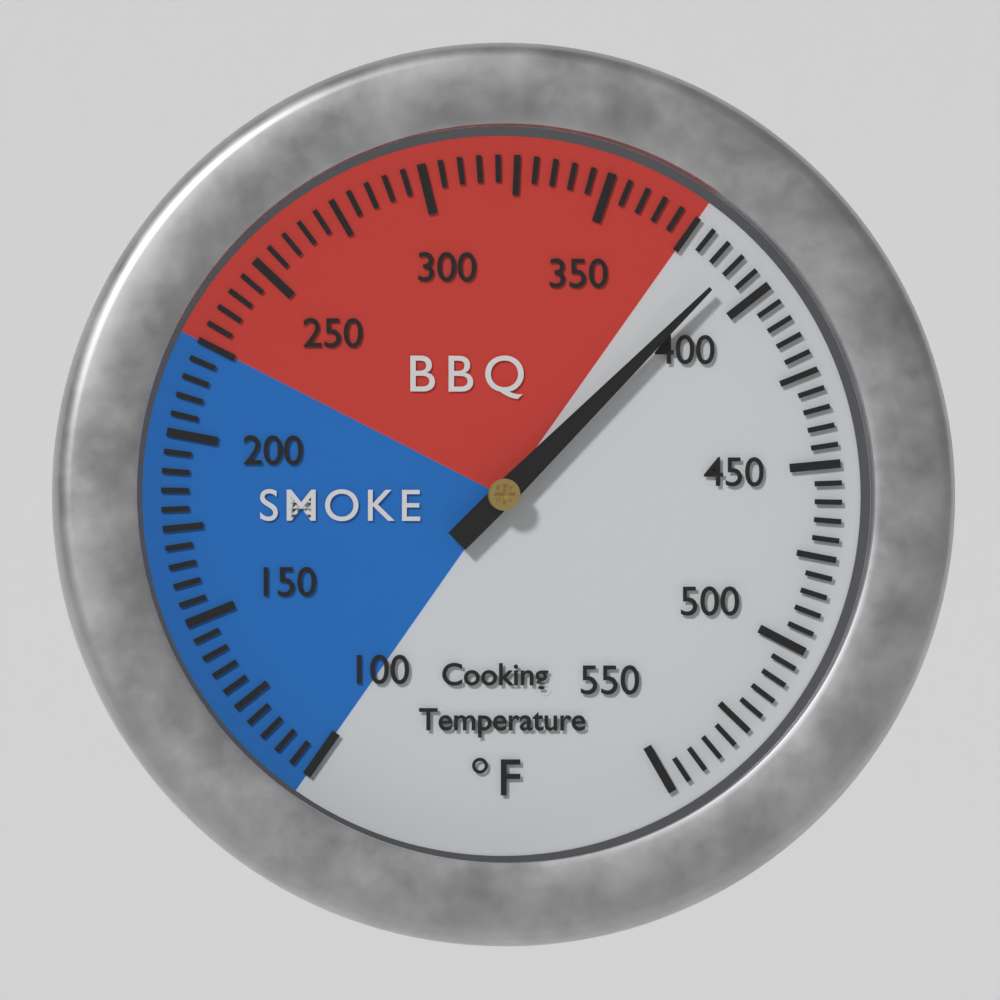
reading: 390 °F
